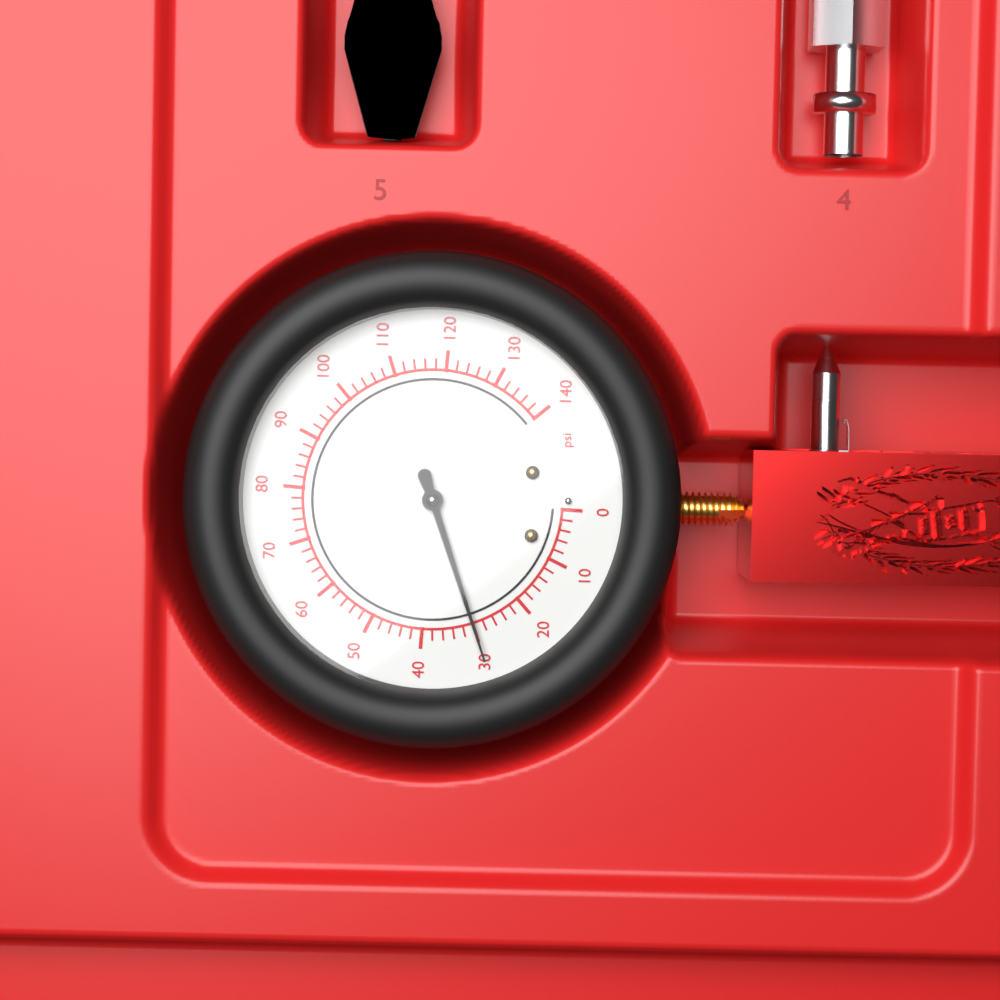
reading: 30 psi
